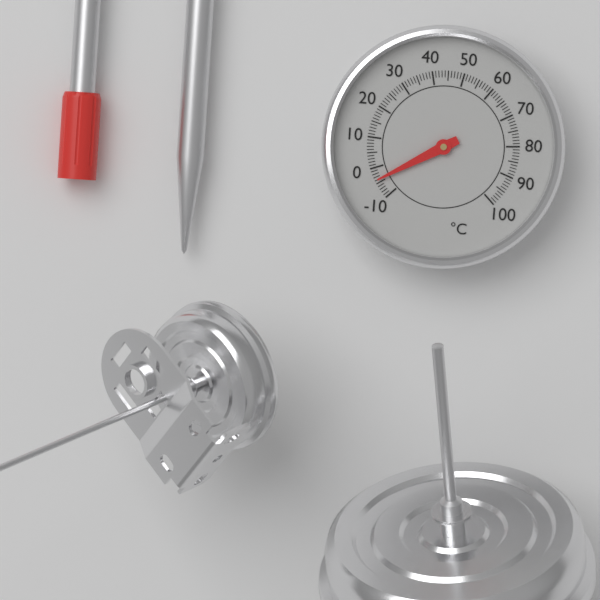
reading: -4 °C
